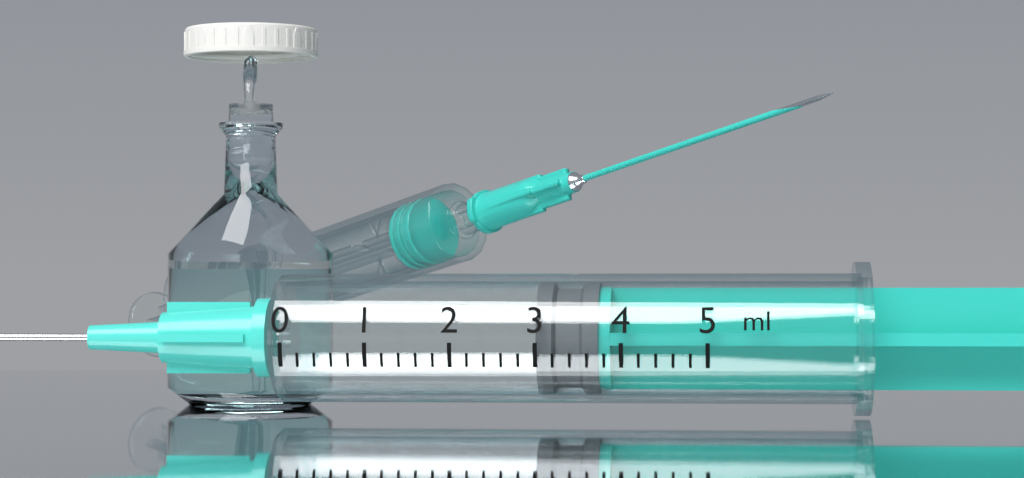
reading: 3.0 ml
